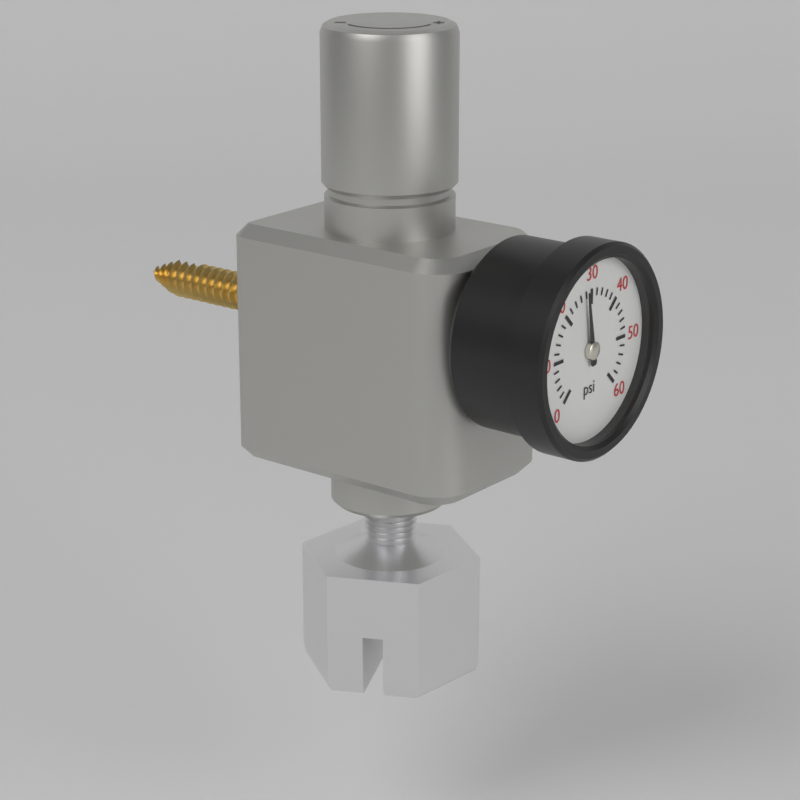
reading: 28 psi
